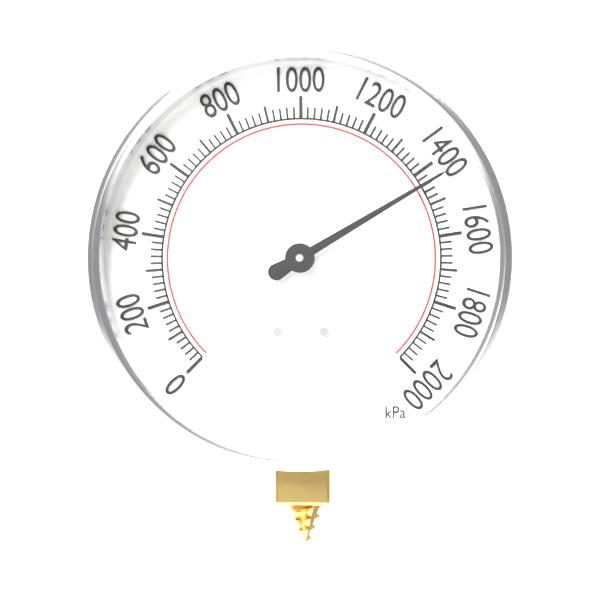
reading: 1440 kPa
